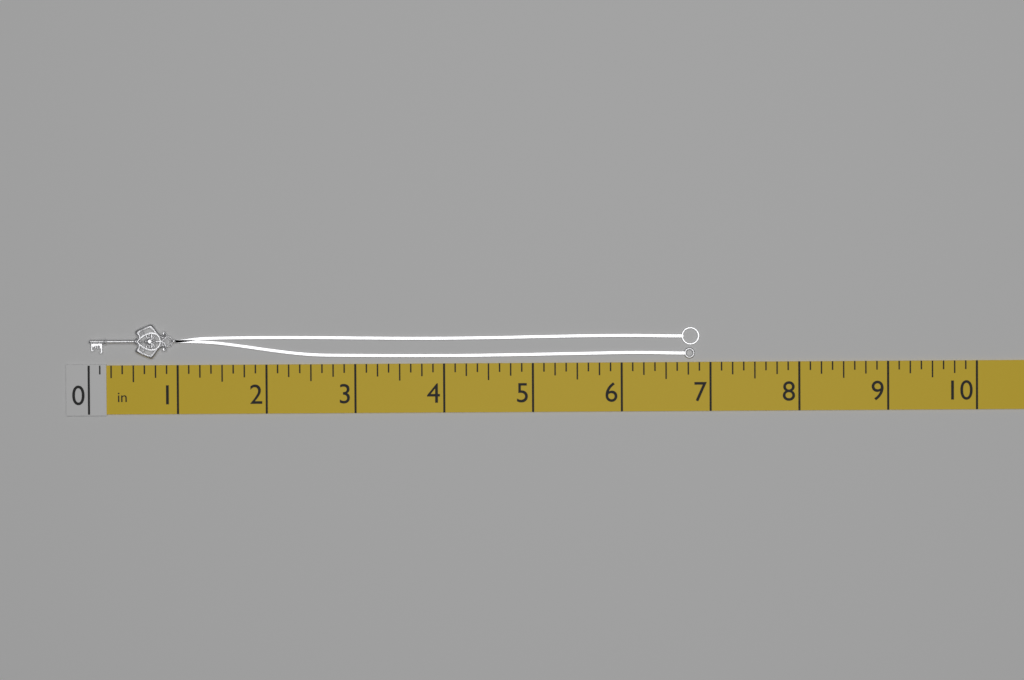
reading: 6.875 in
